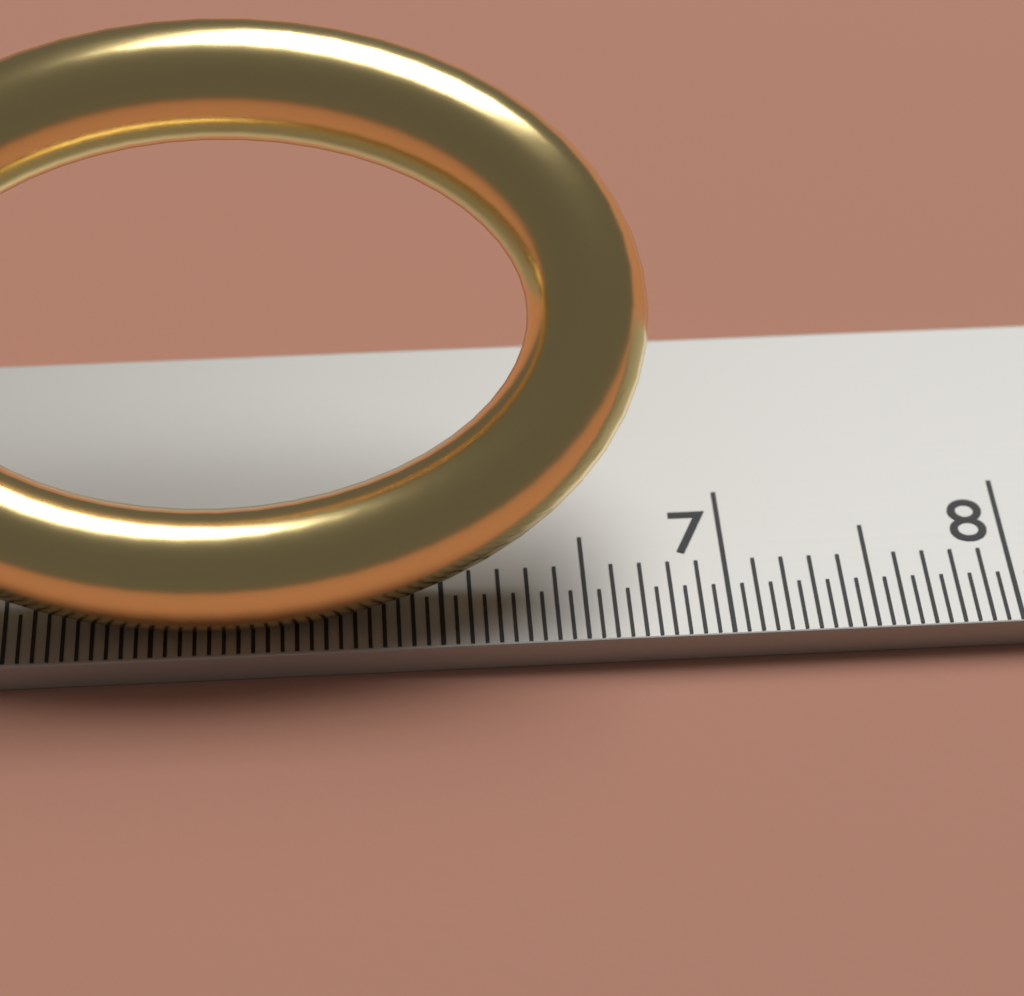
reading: 6.75 cm
